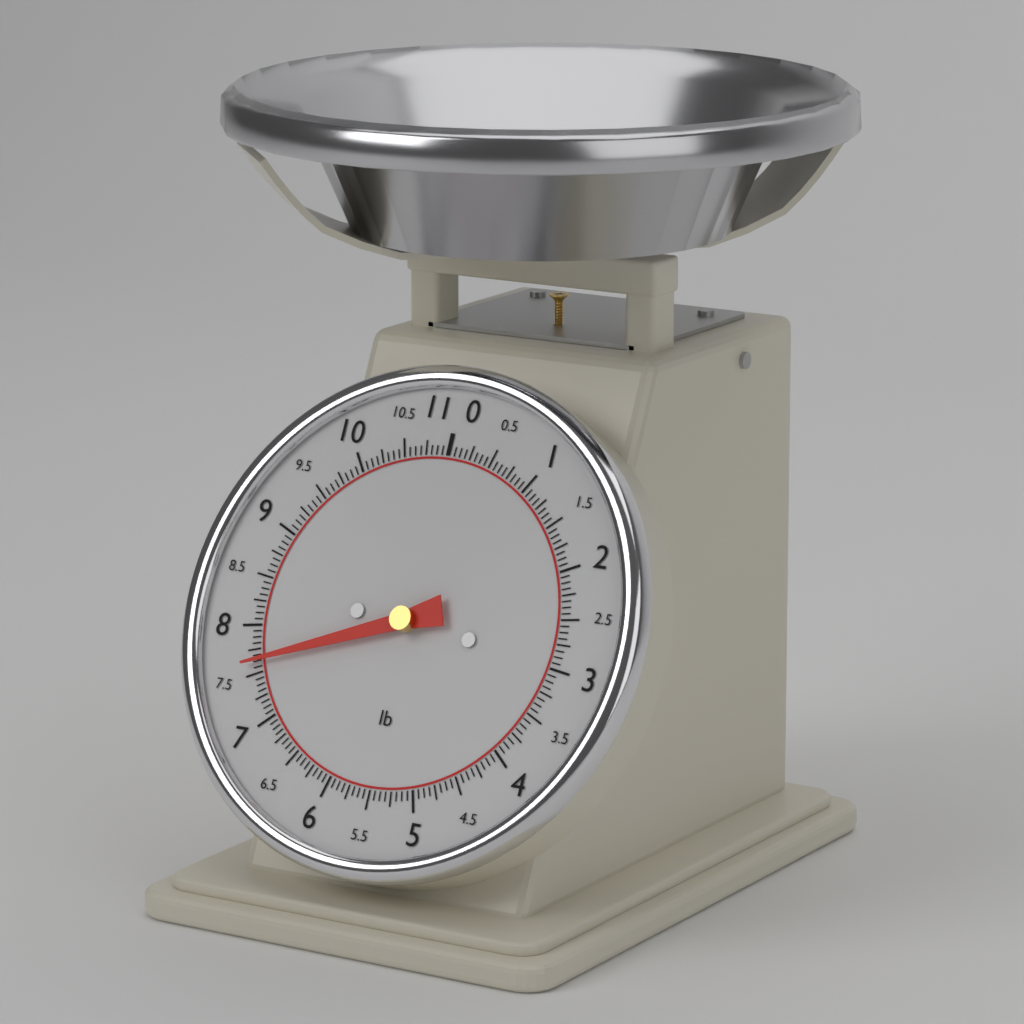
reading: 7.6250 lb
